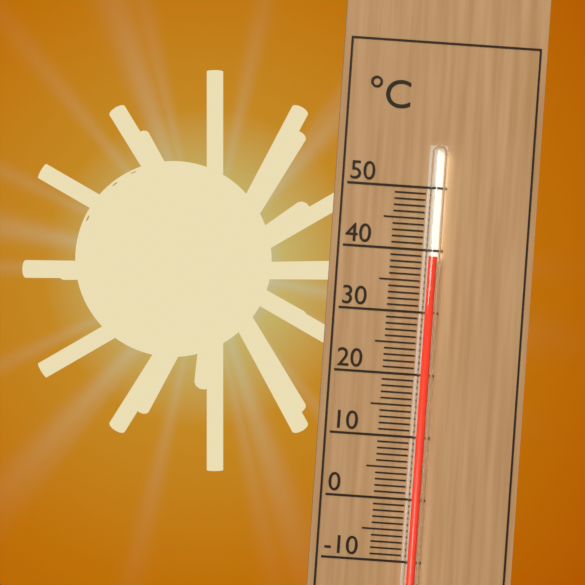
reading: 39 °C
